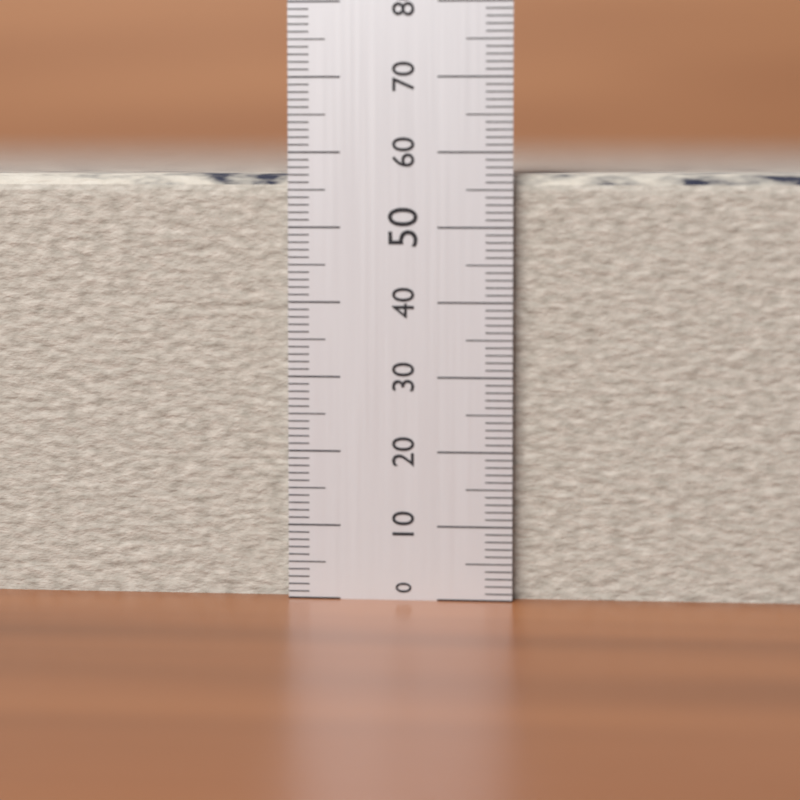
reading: 58 (no unit)
